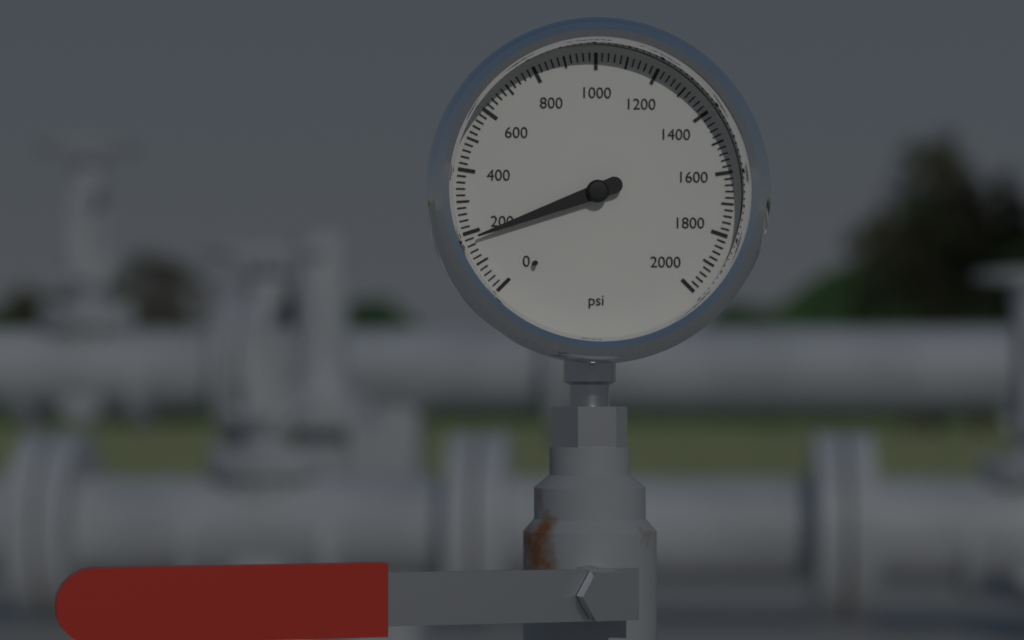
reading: 180 psi
